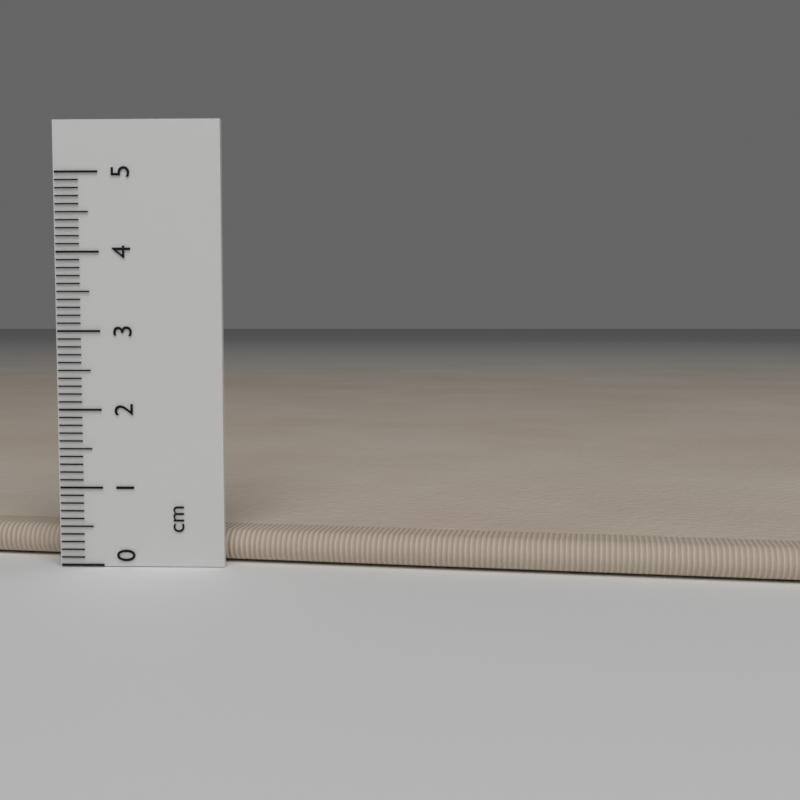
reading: 0.4 cm
